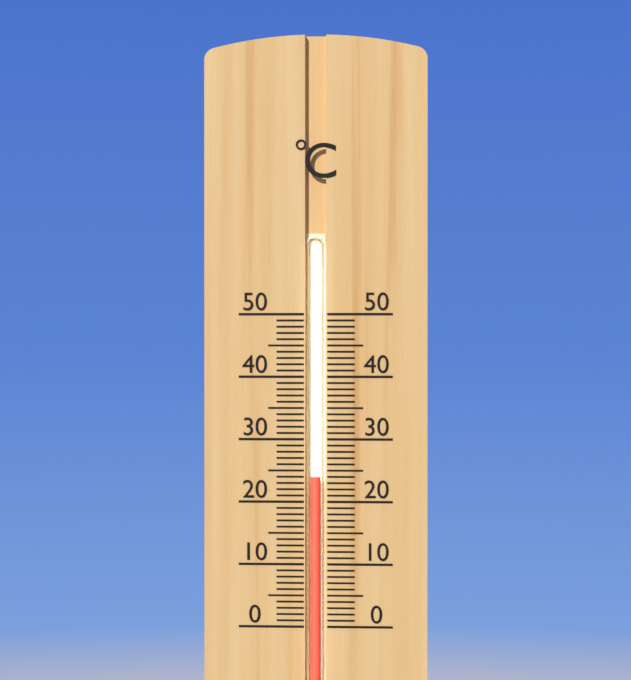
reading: 24 °C
